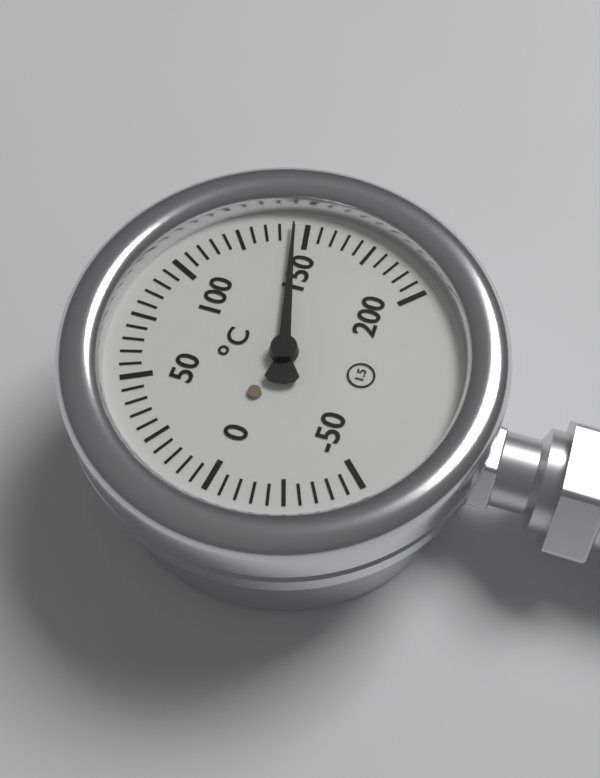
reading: 145 °C
